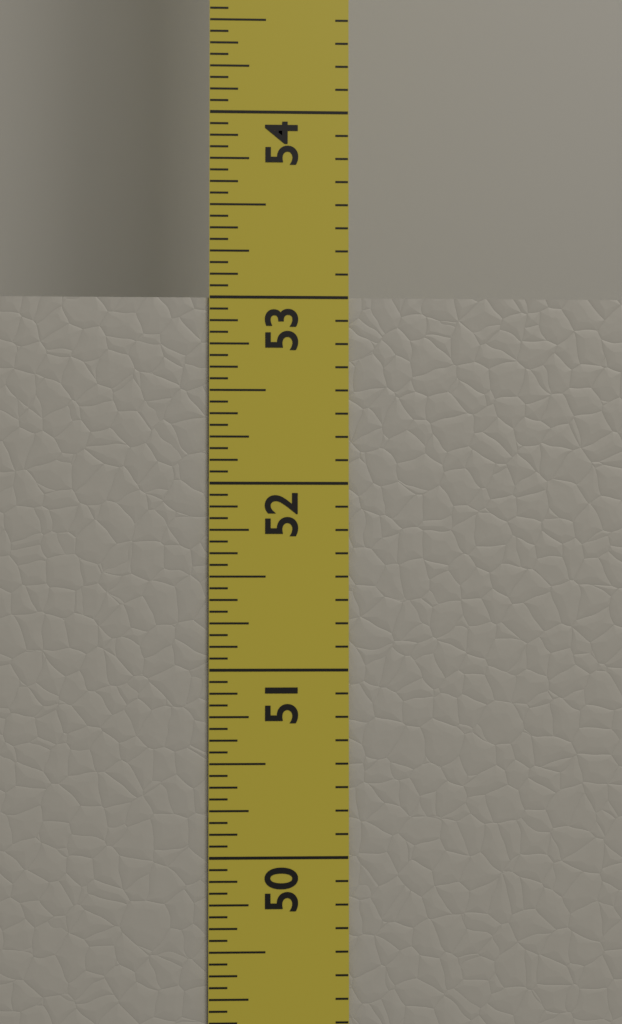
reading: 53.0000 in
